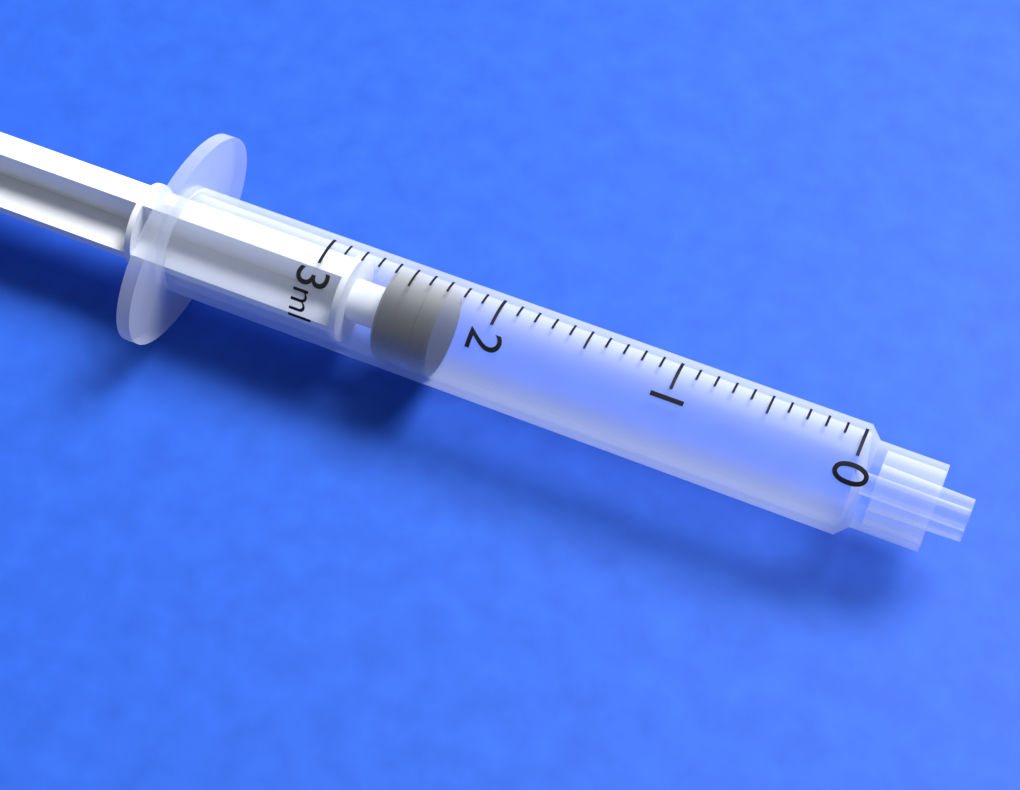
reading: 2.3 ml
